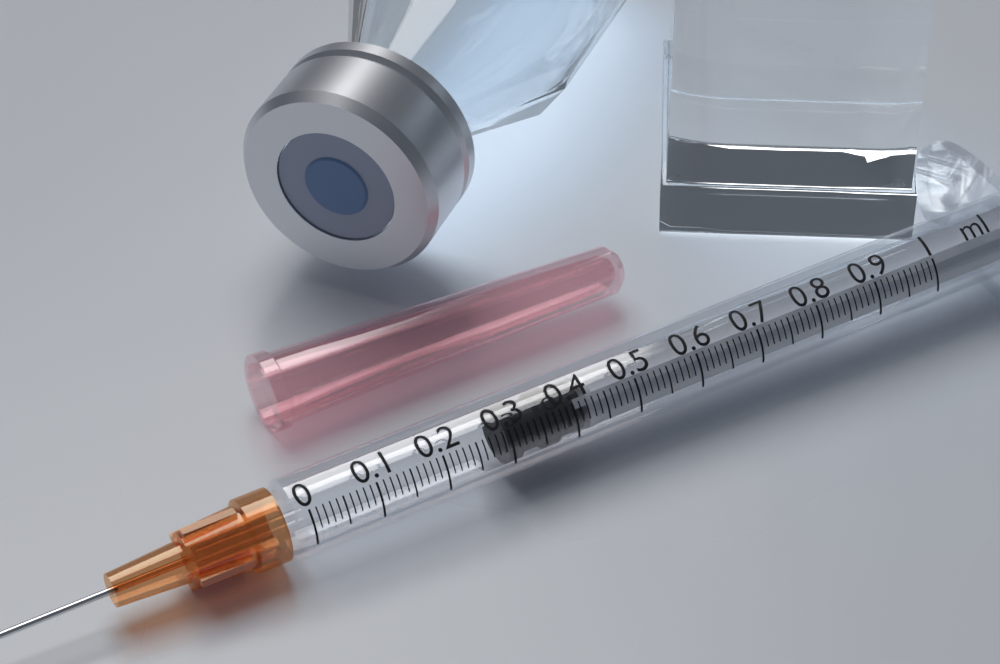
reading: 0.30 ml
